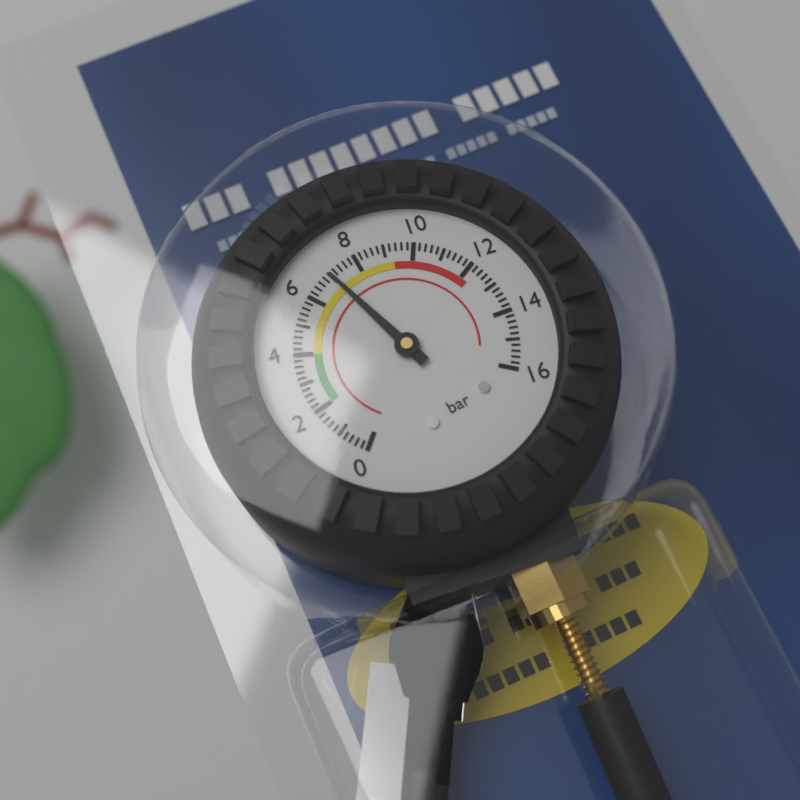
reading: 7.0 bar
